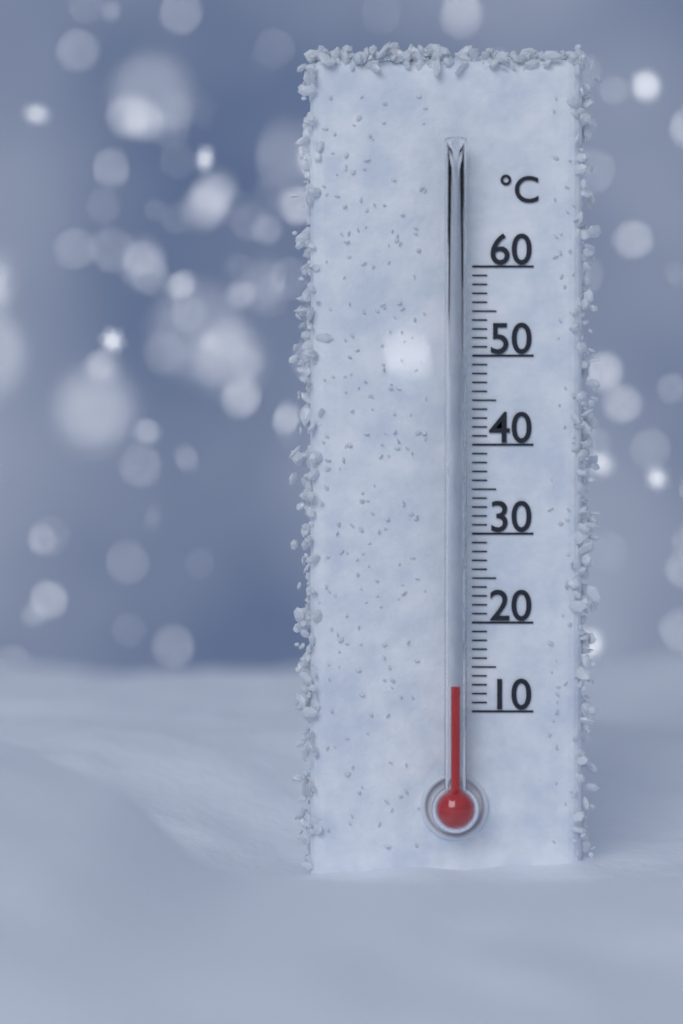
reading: 13 °C
